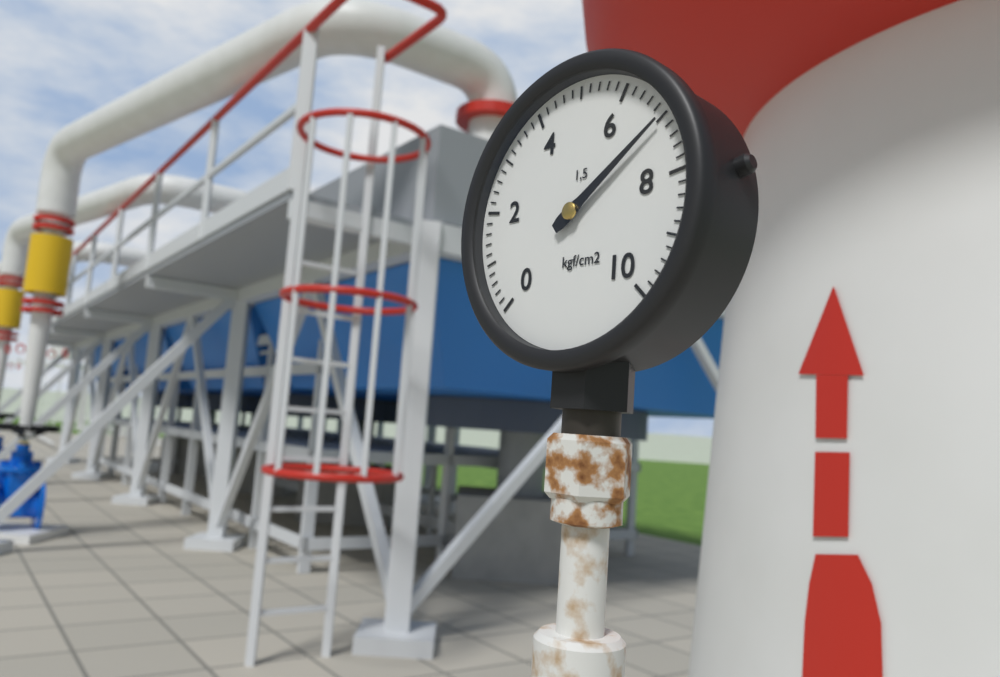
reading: 7.0 kgf/cm²
